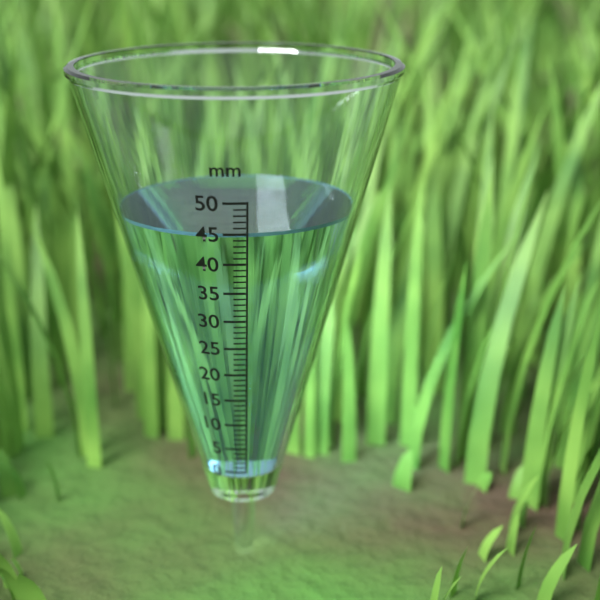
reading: 45 mm
